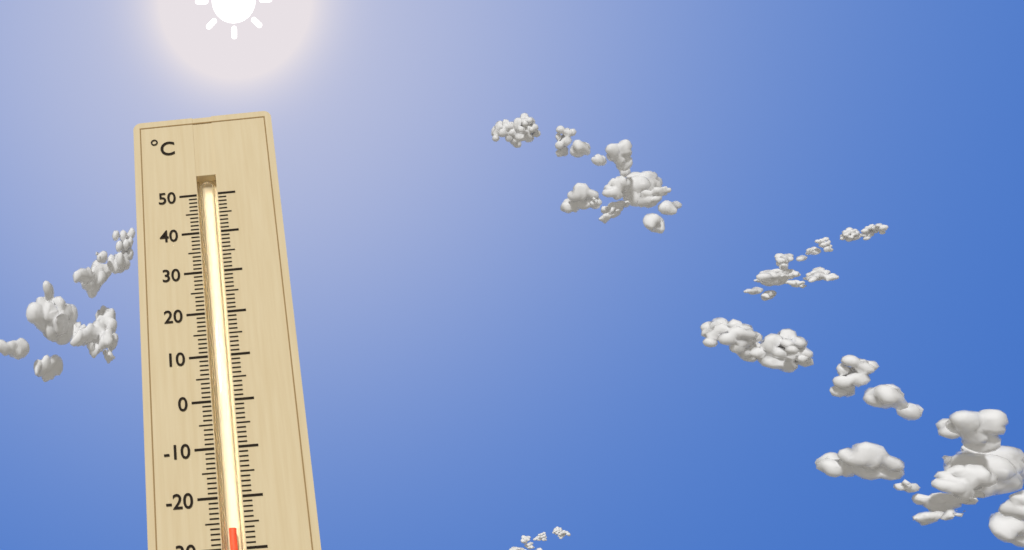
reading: -26 °C
